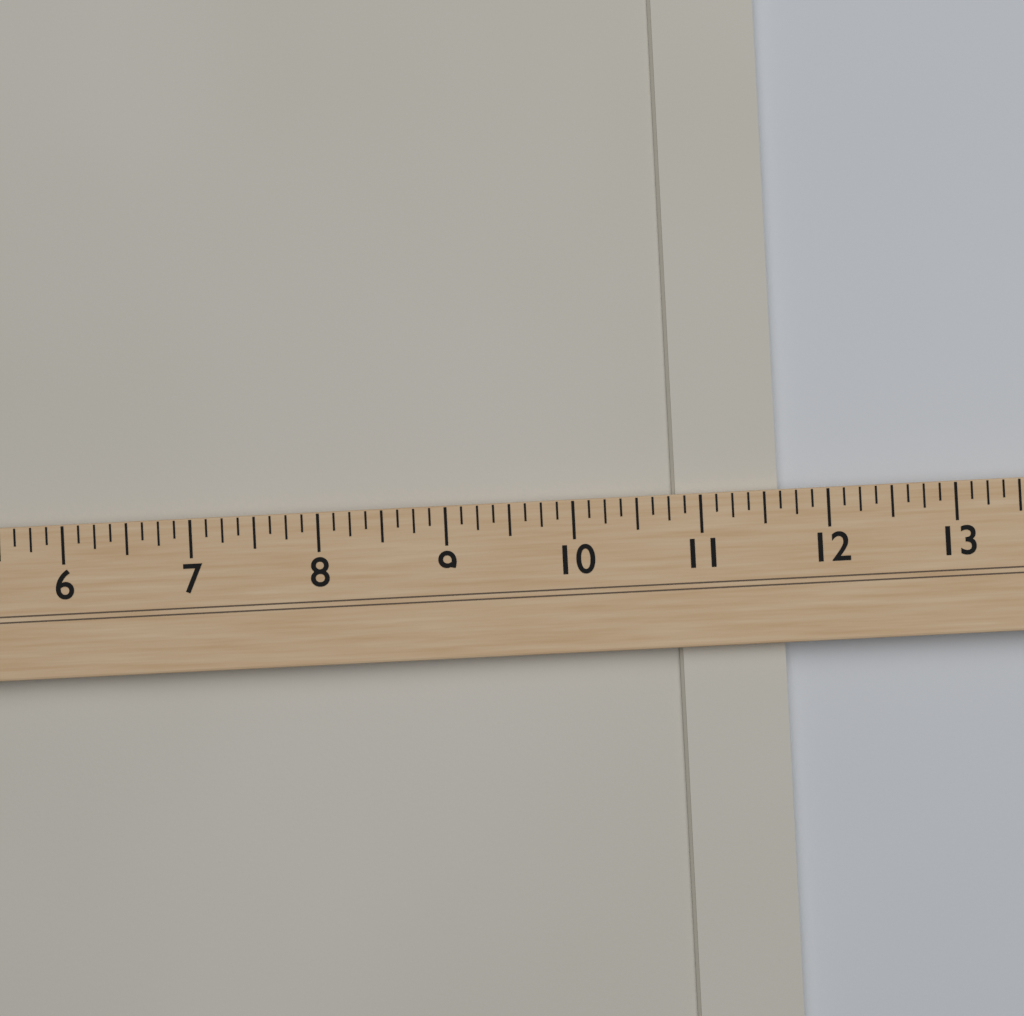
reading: 11.625 (no unit)
